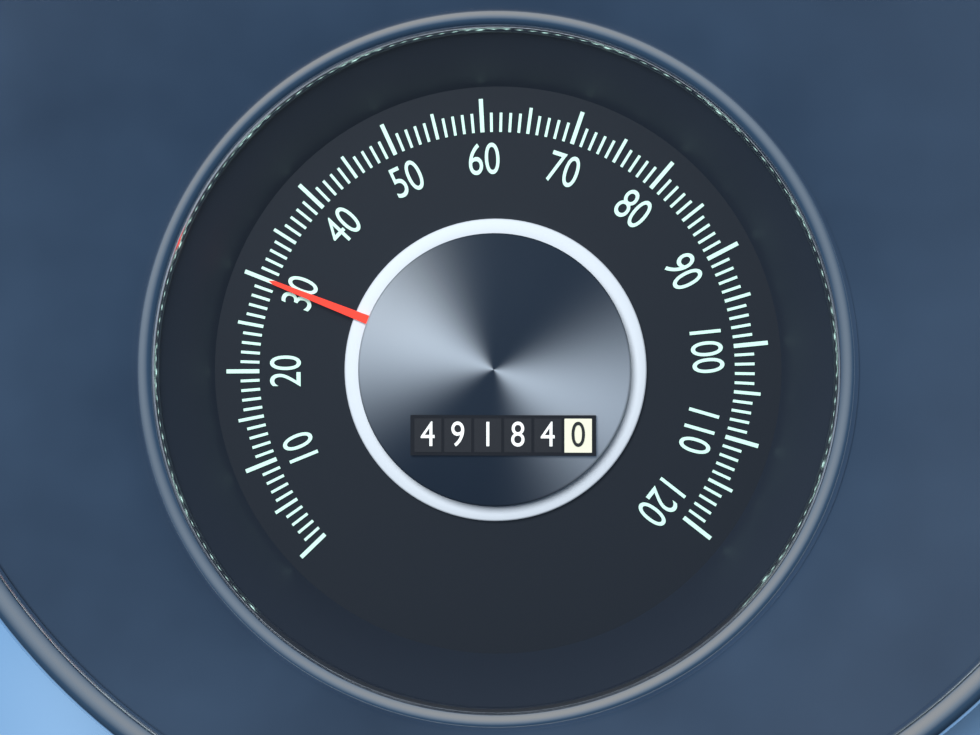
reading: 30 (no unit)
